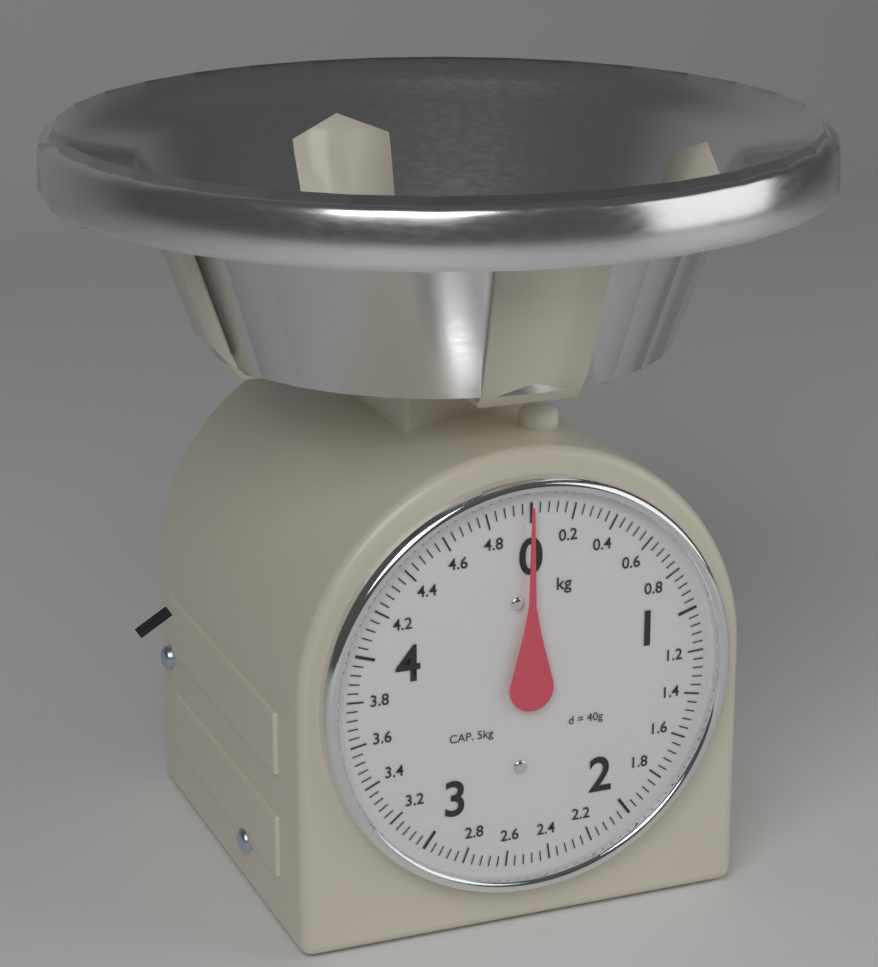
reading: 0.00 kg
